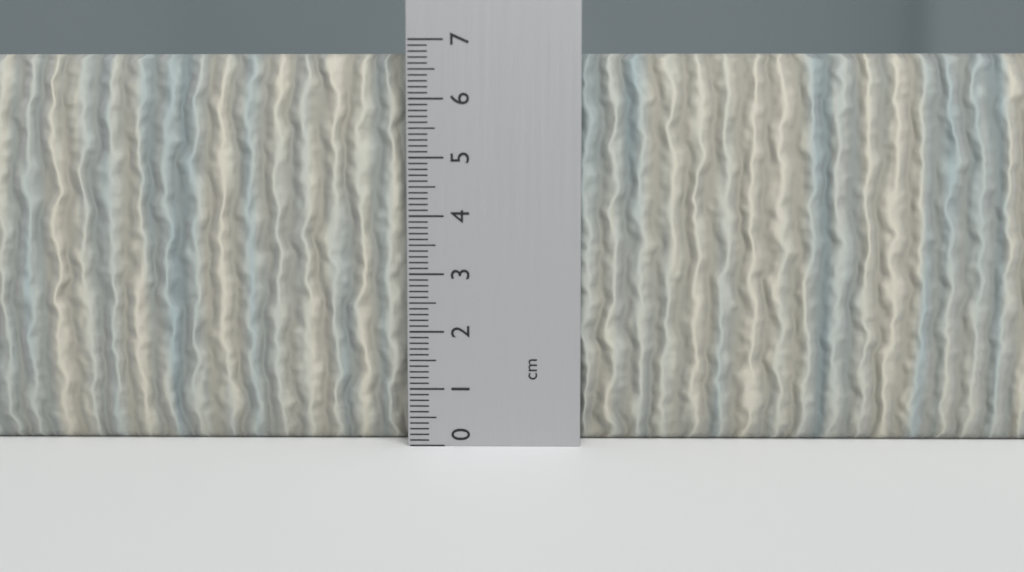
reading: 6.8 cm
